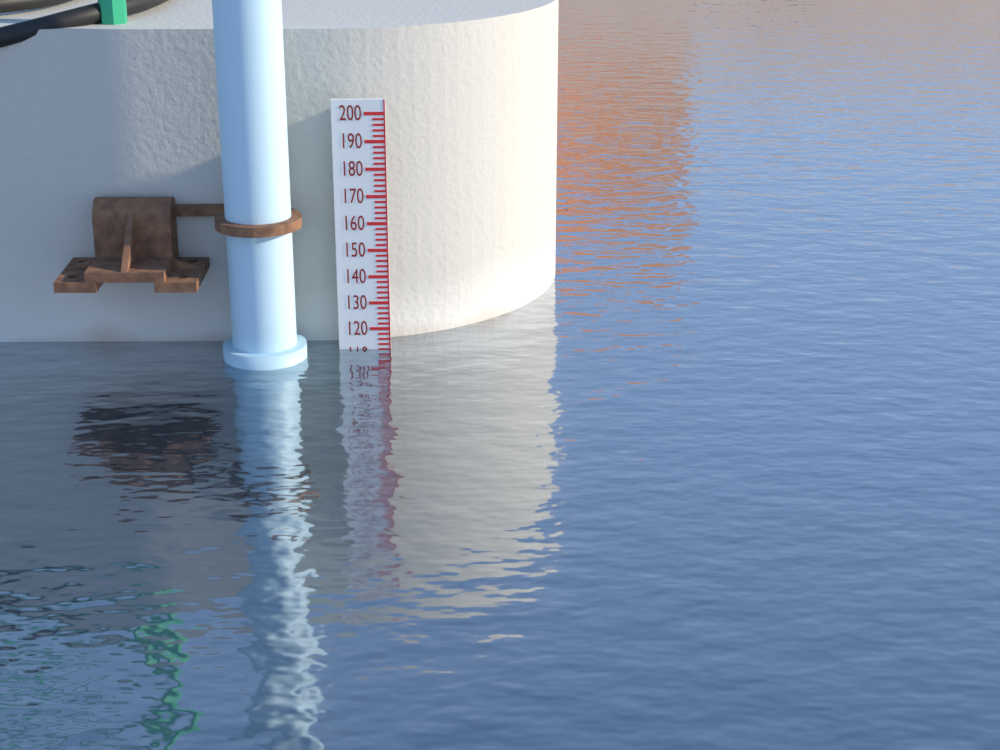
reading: 112 (no unit)
